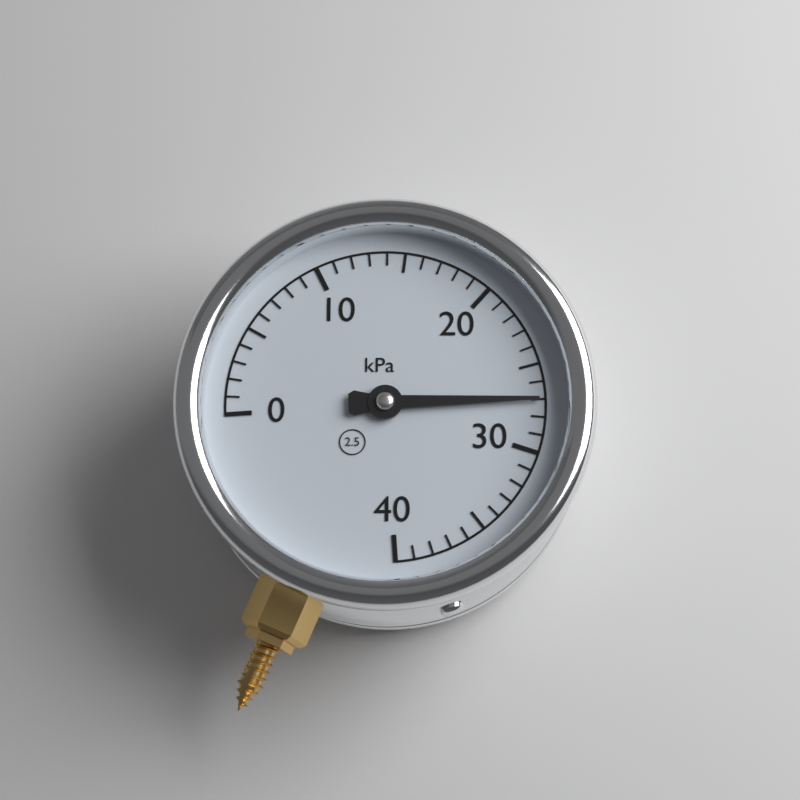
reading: 27 kPa
